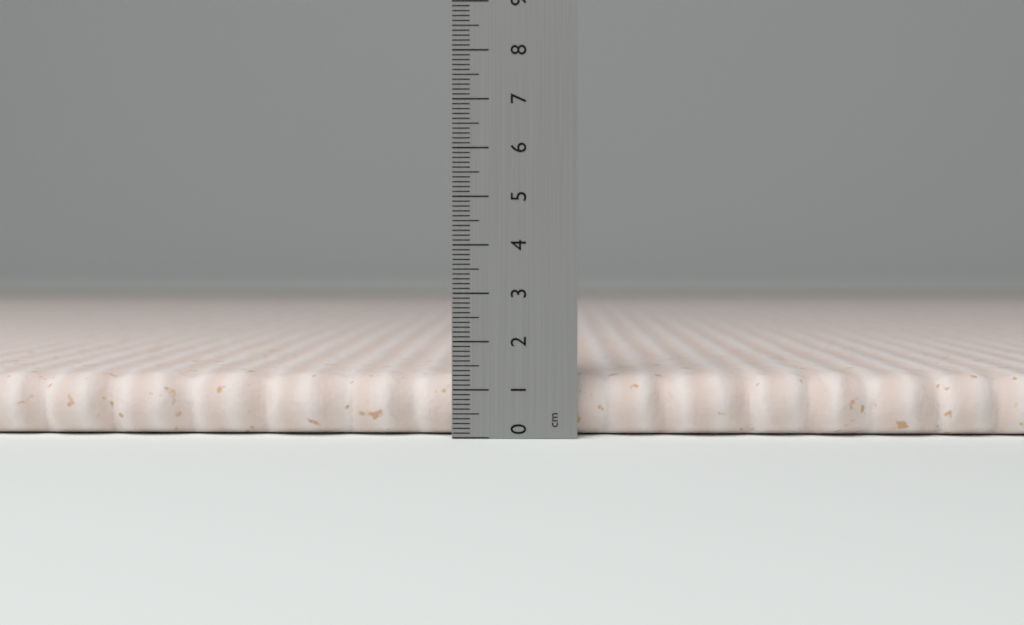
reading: 1.3 cm
